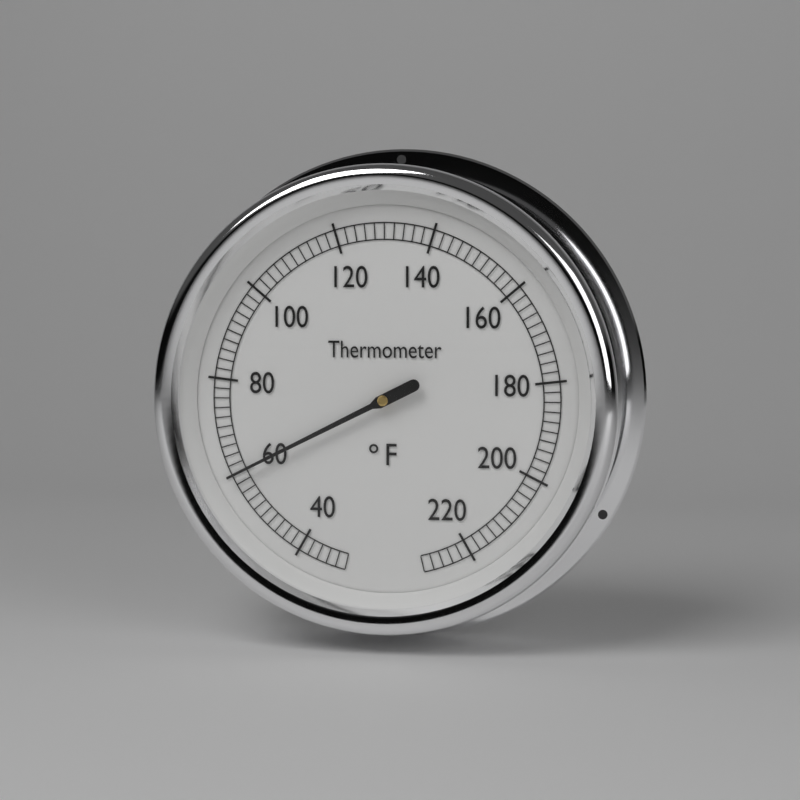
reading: 60 °F
